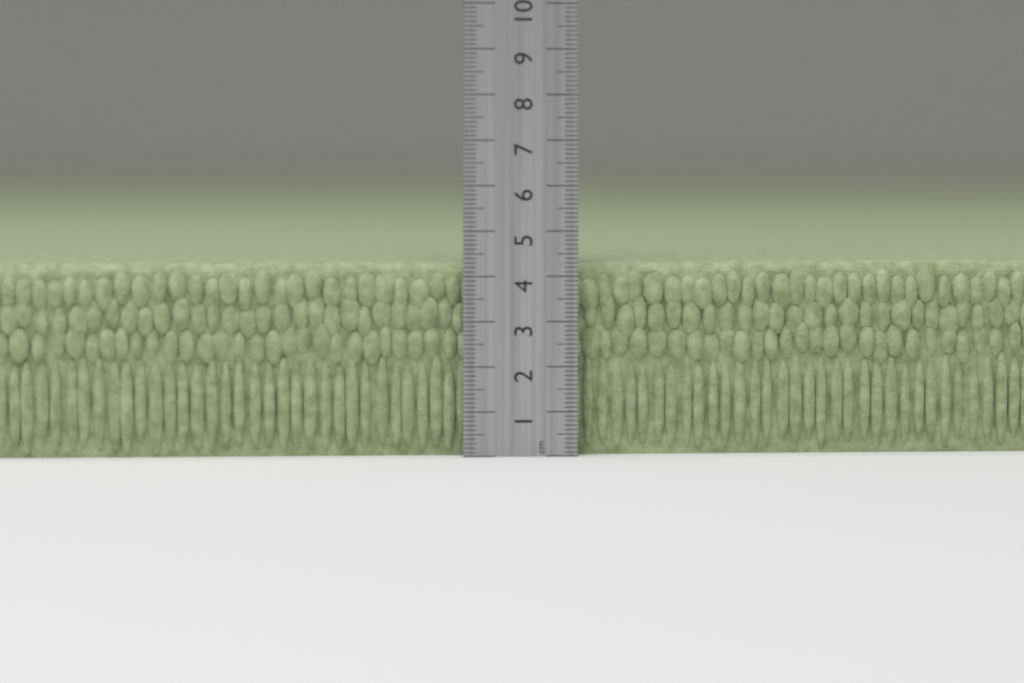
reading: 4.3 cm
